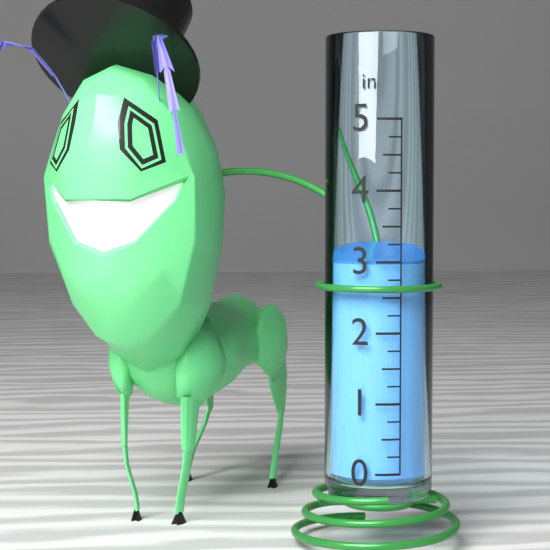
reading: 3.00 in
